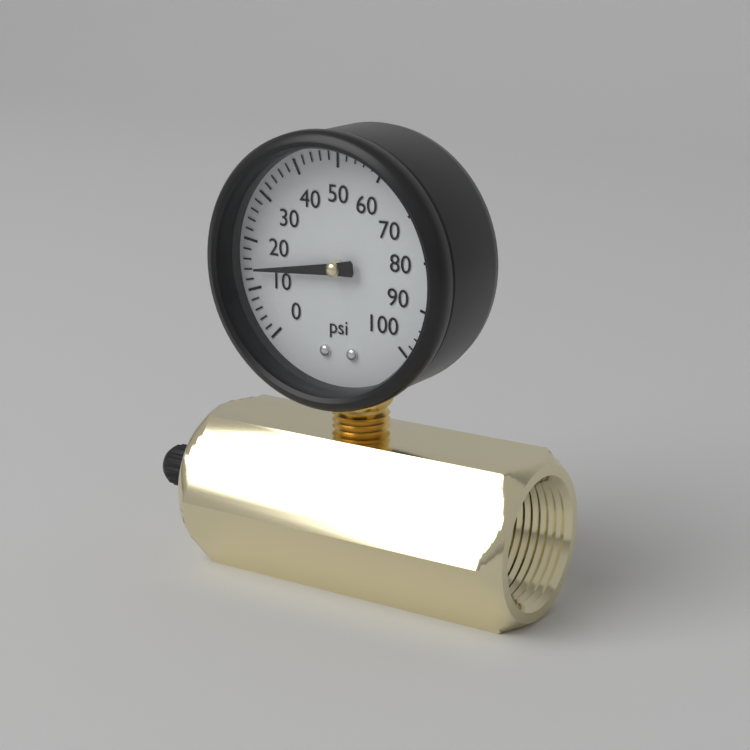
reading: 14 psi
